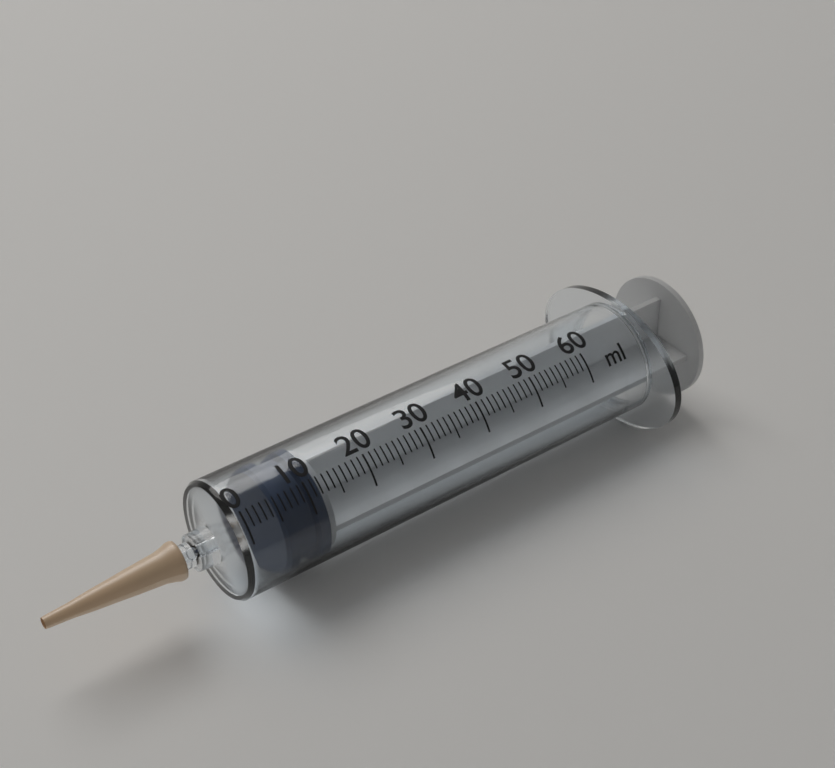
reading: 5 ml
